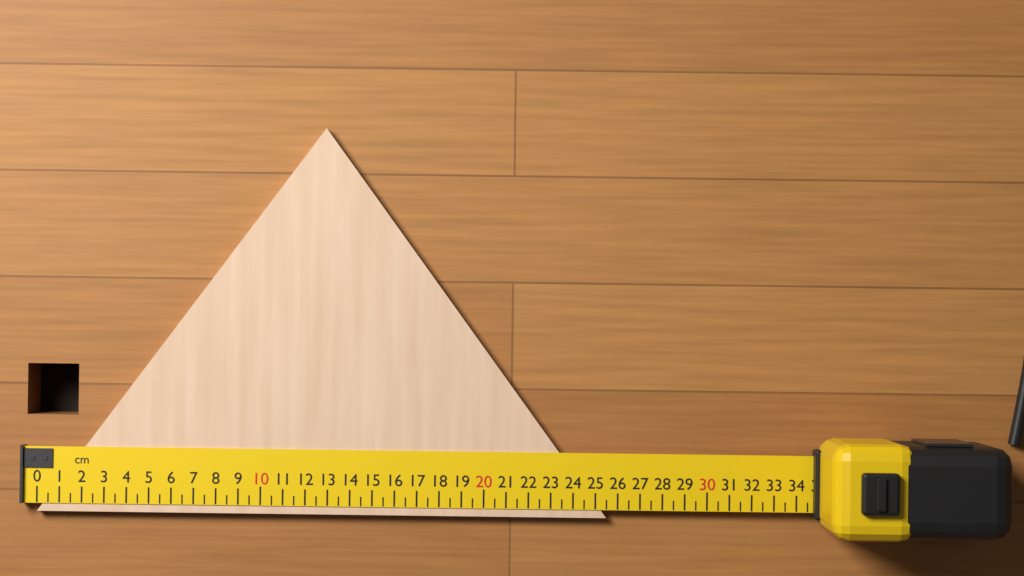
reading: 25.5 cm
